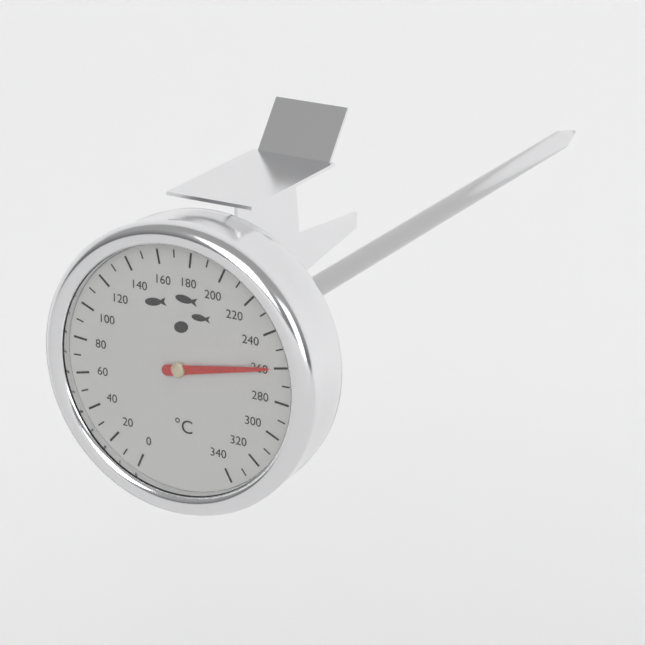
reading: 260 °C
